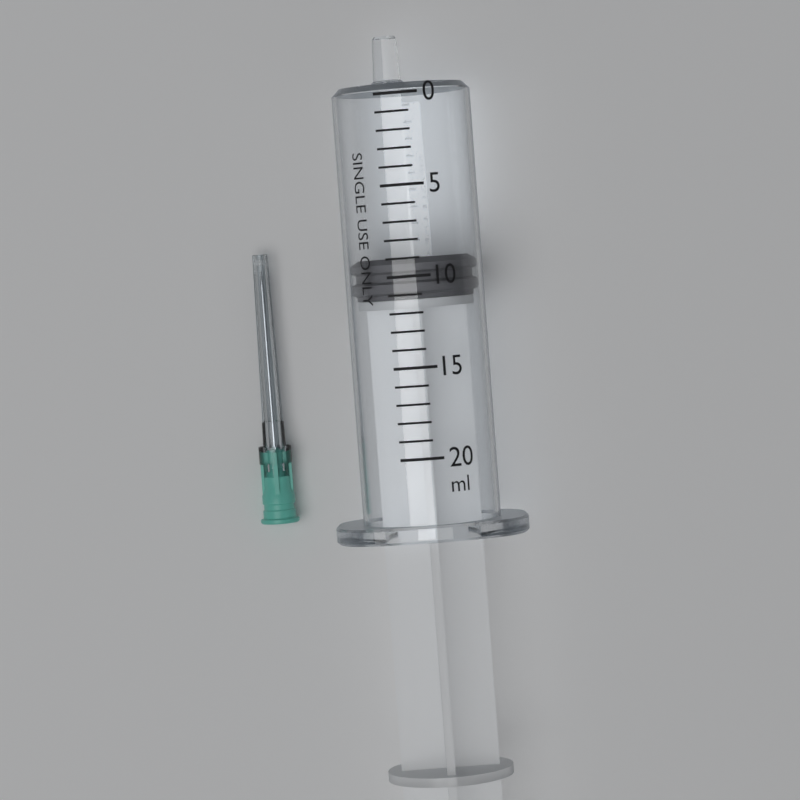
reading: 9 ml
